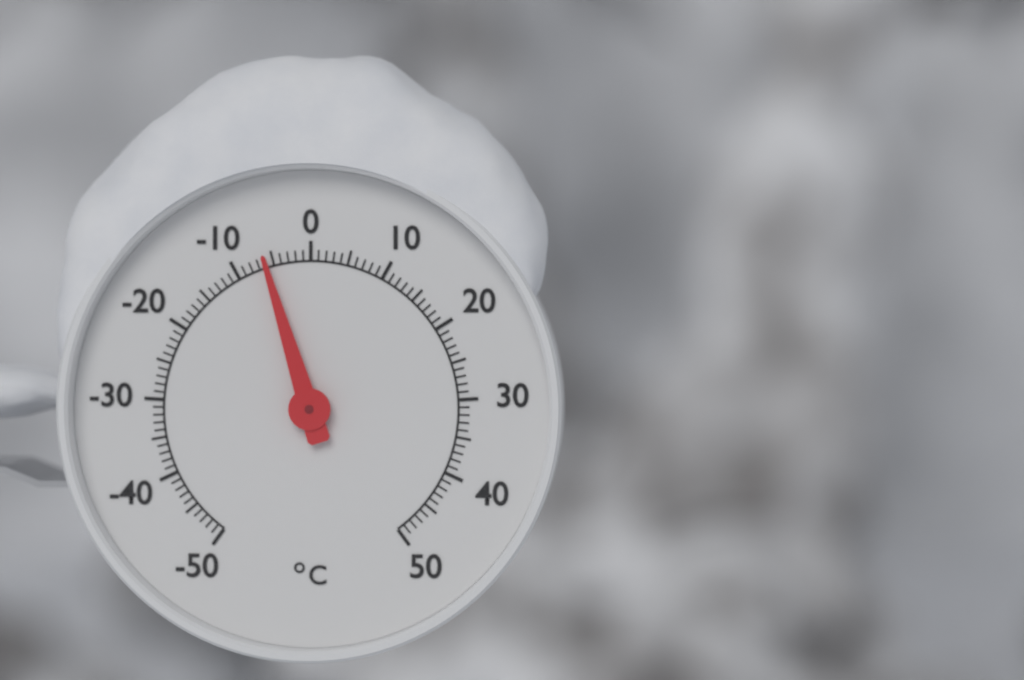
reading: -6 °C
